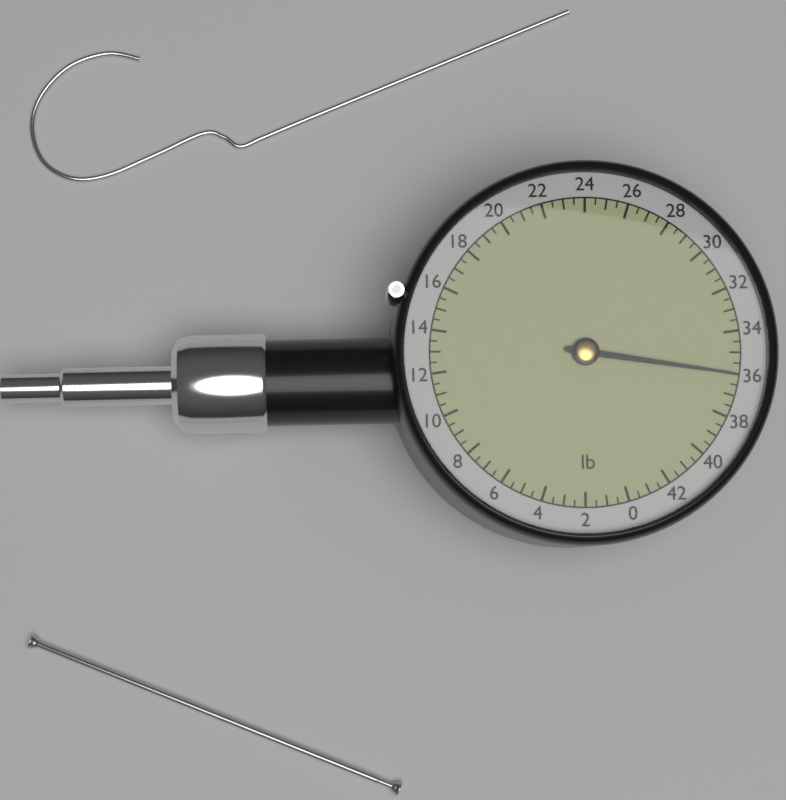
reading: 36.0 lb
